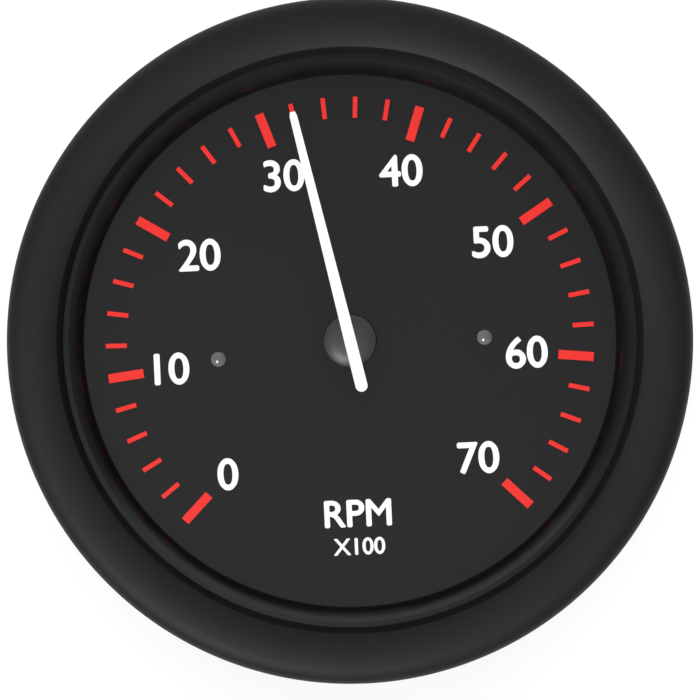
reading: 32 RPM x100
